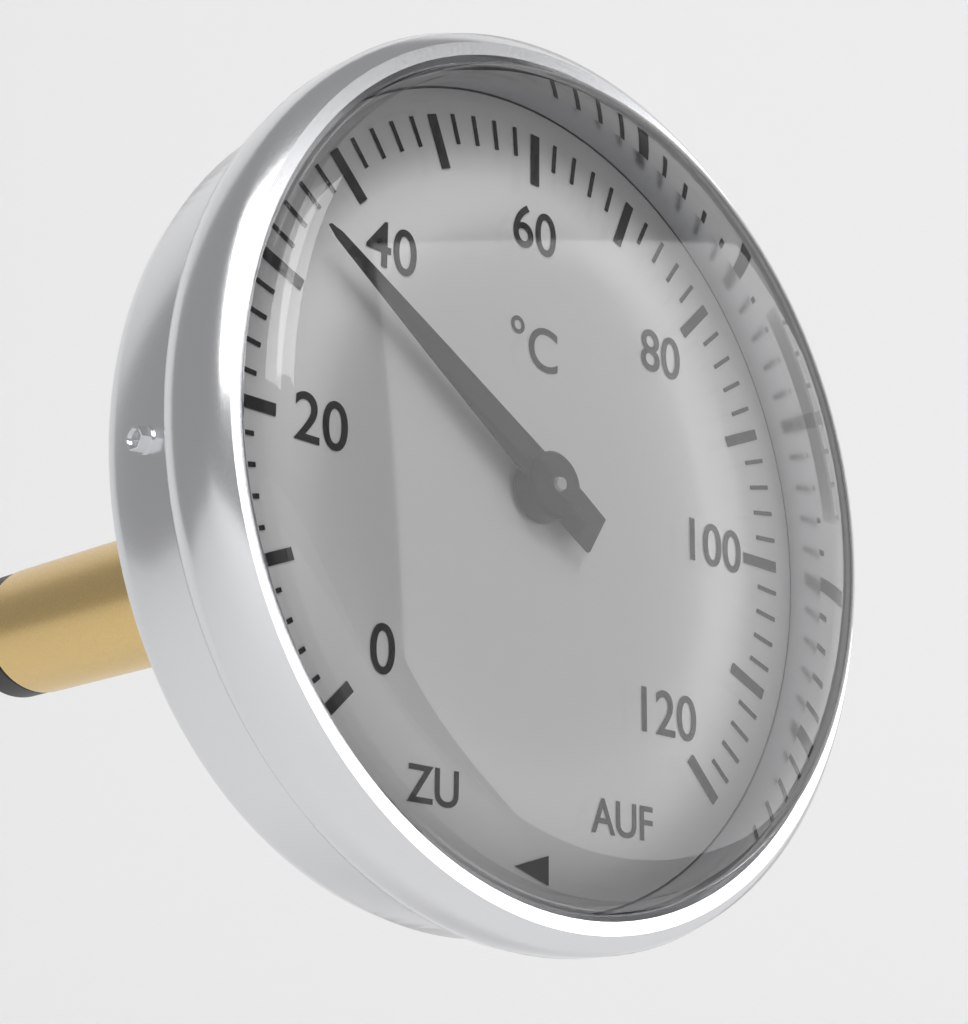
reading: 34 °C
